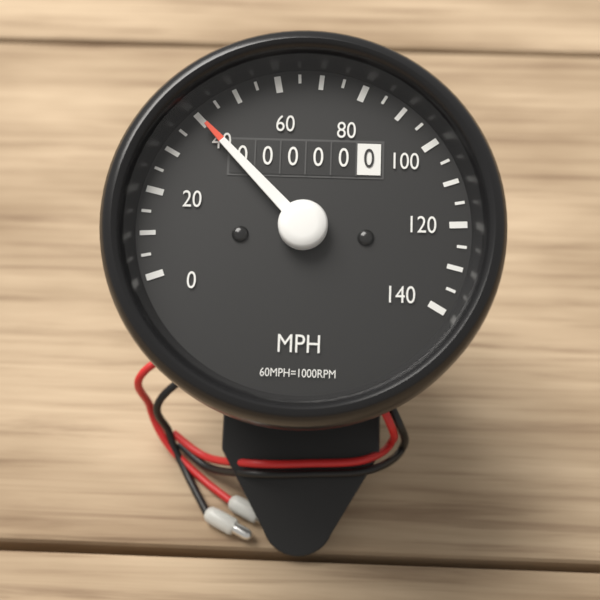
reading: 40 MPH
